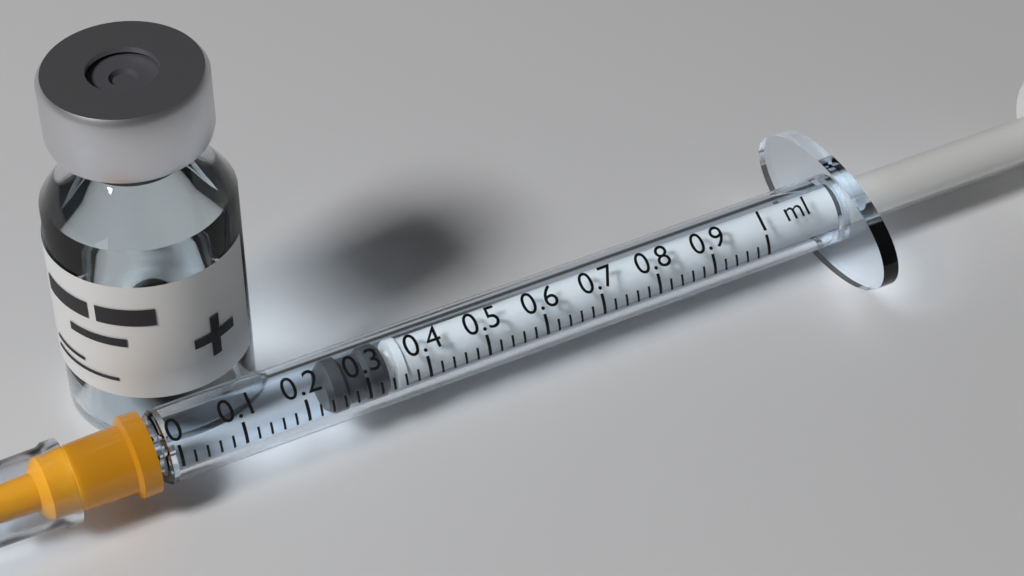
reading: 0.24 ml
